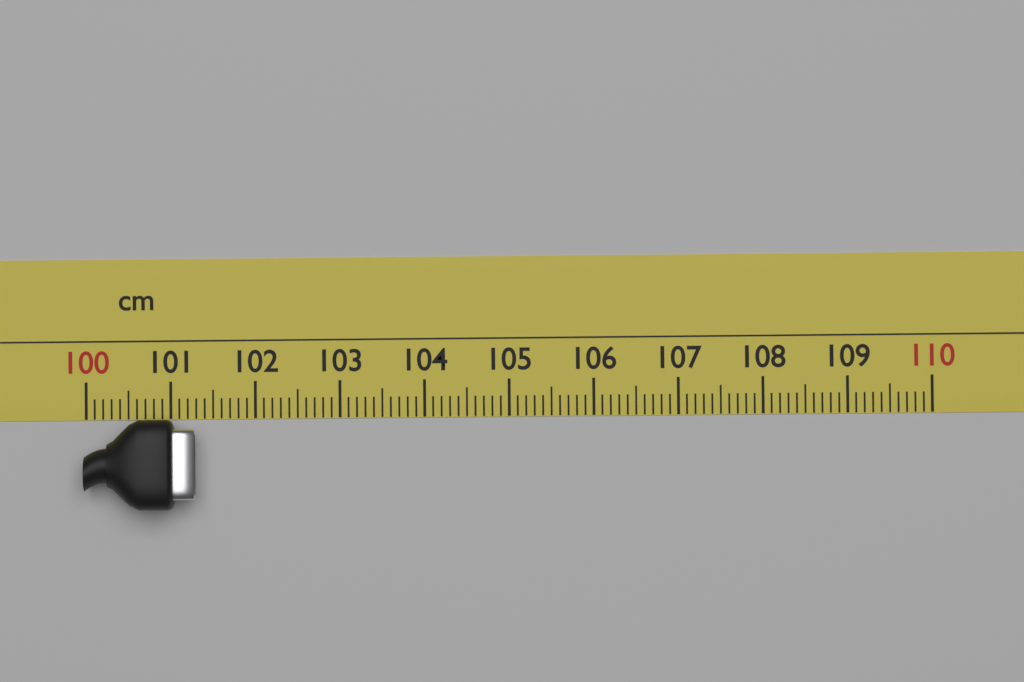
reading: 101.3 cm
